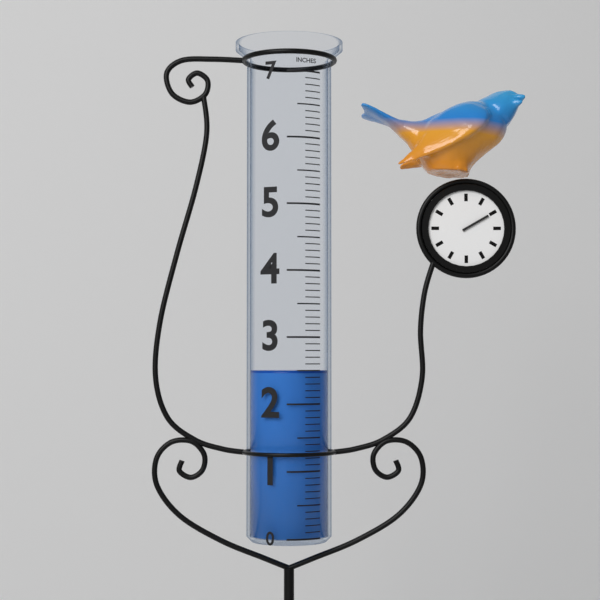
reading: 2.5 in
